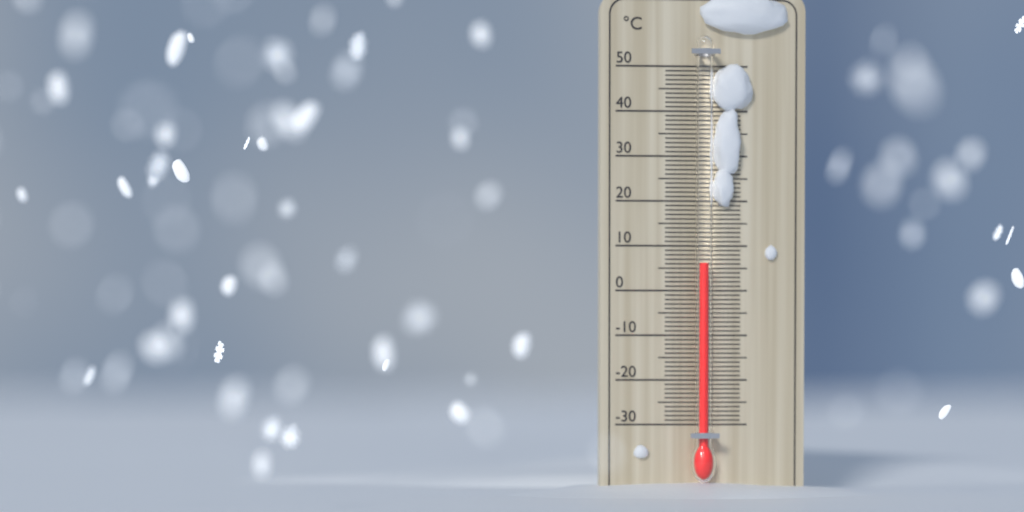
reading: 6 °C
